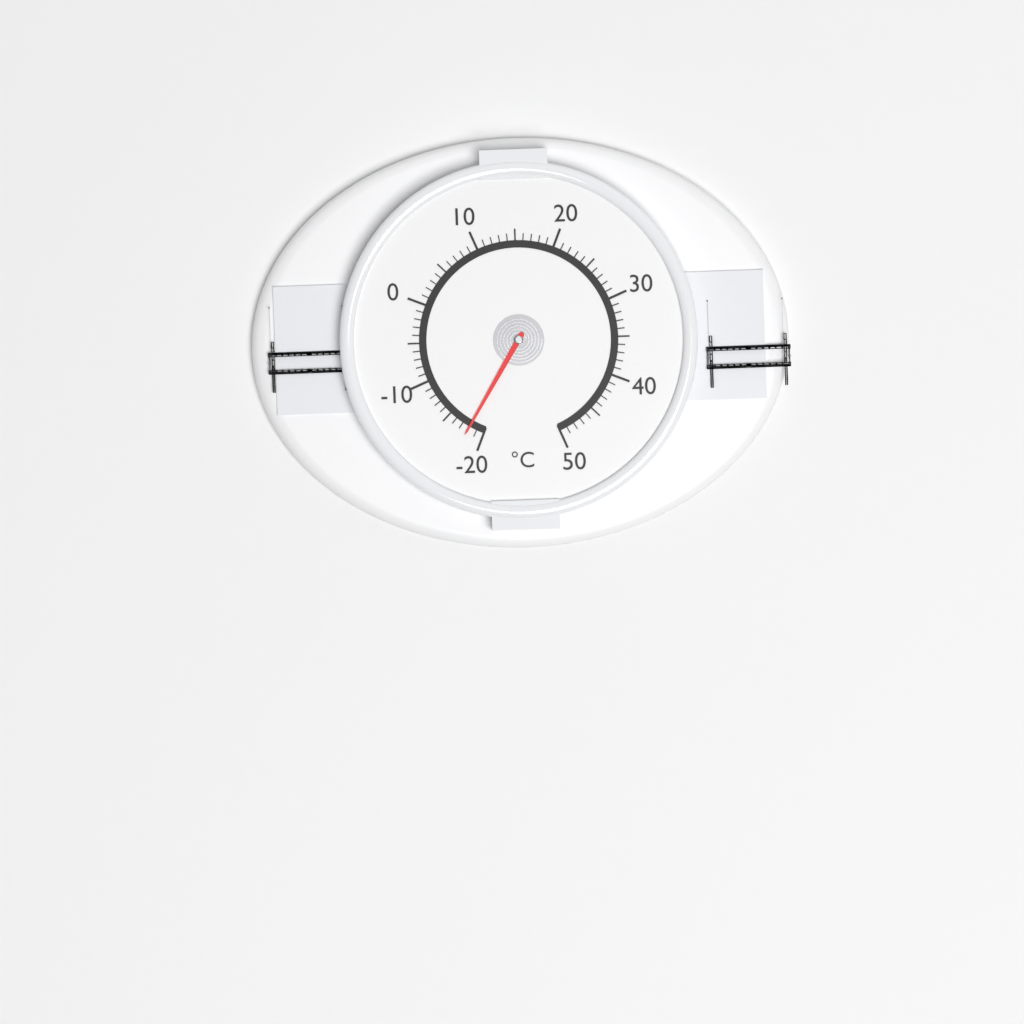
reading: -18 °C
